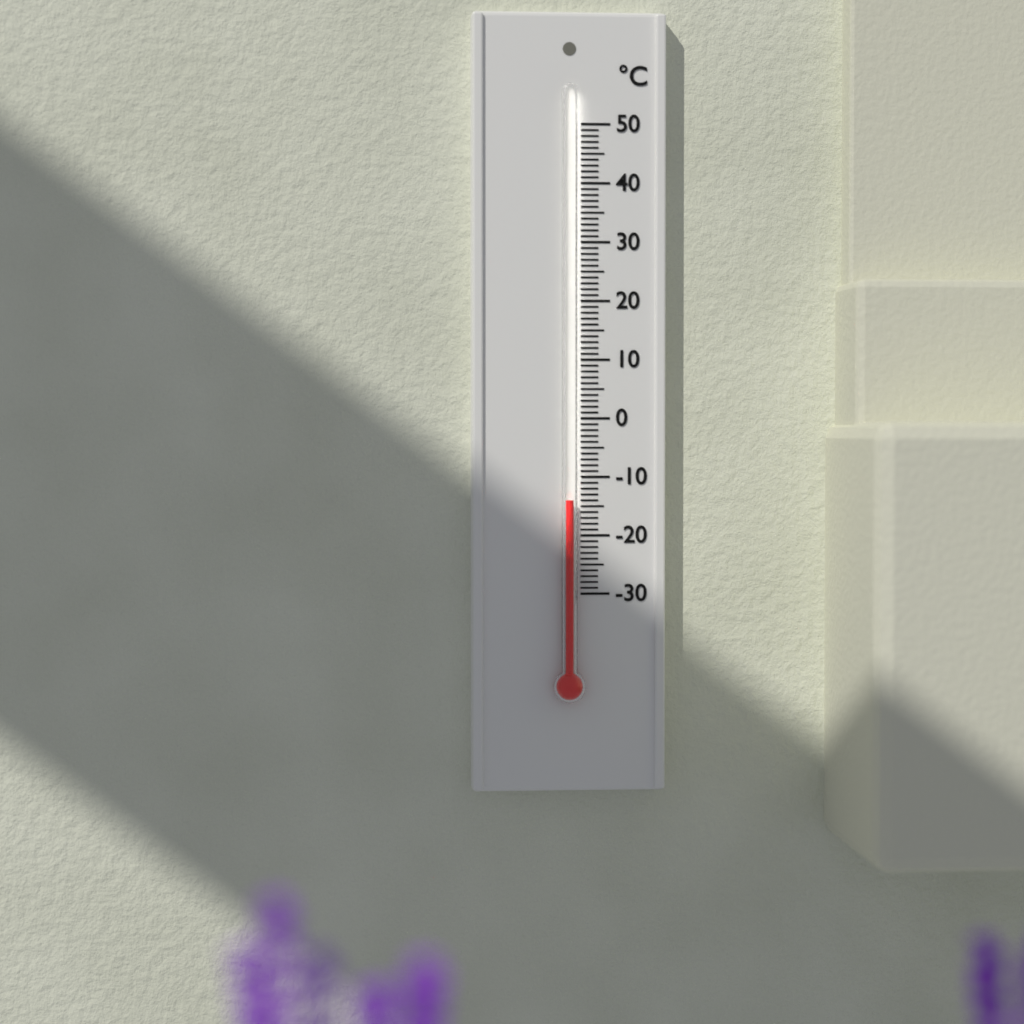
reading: -14 °C
